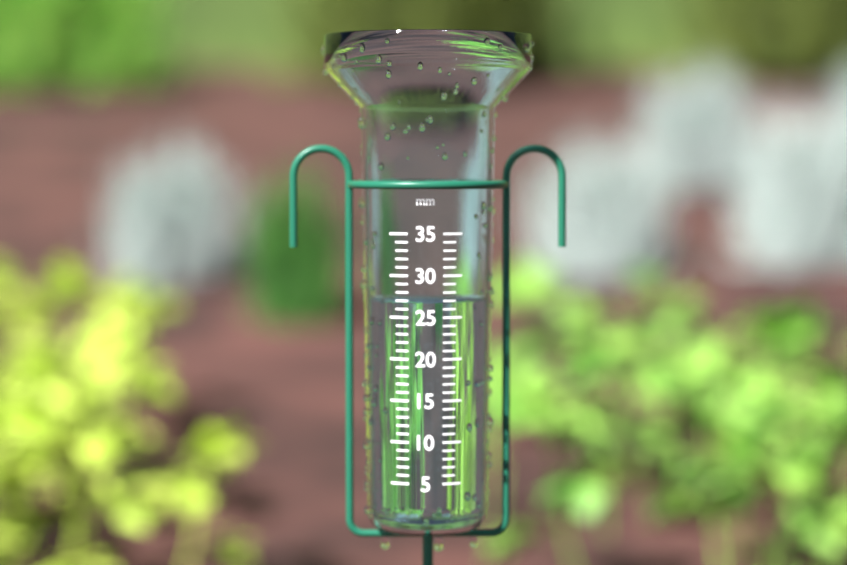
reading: 27 mm
